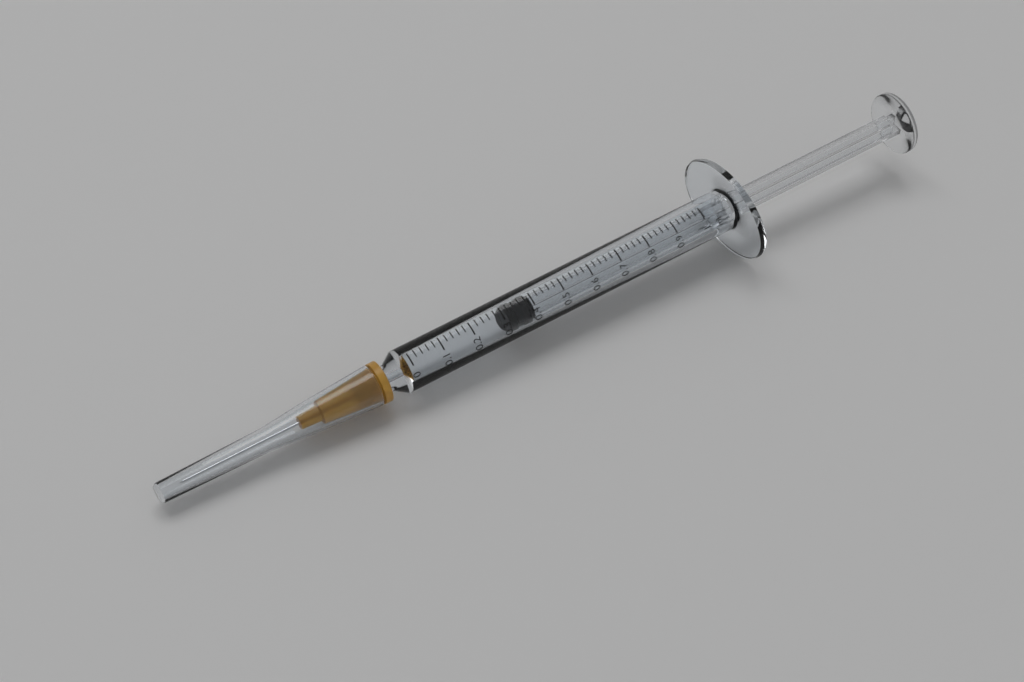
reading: 0.32 ml
